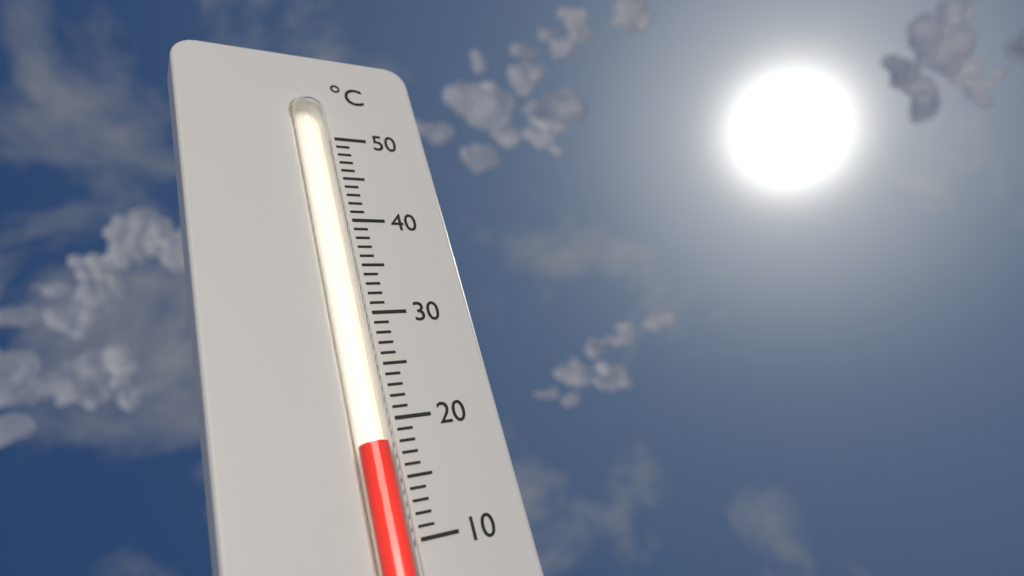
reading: 18 °C
